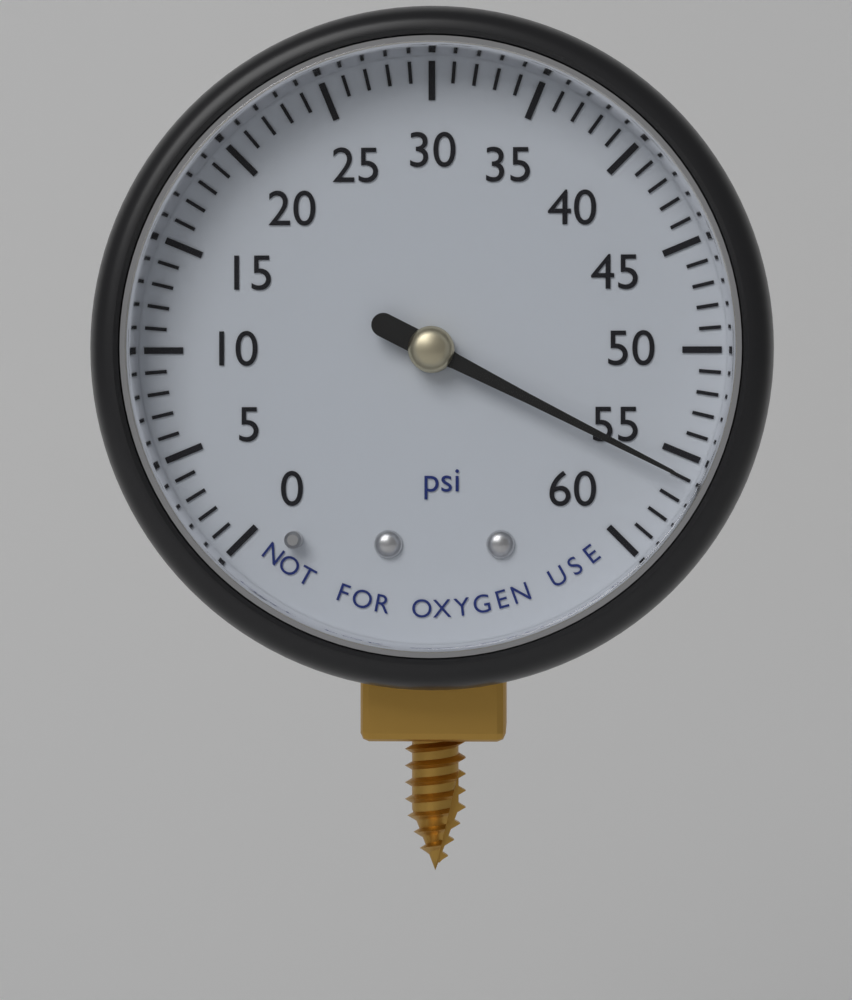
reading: 56 psi
